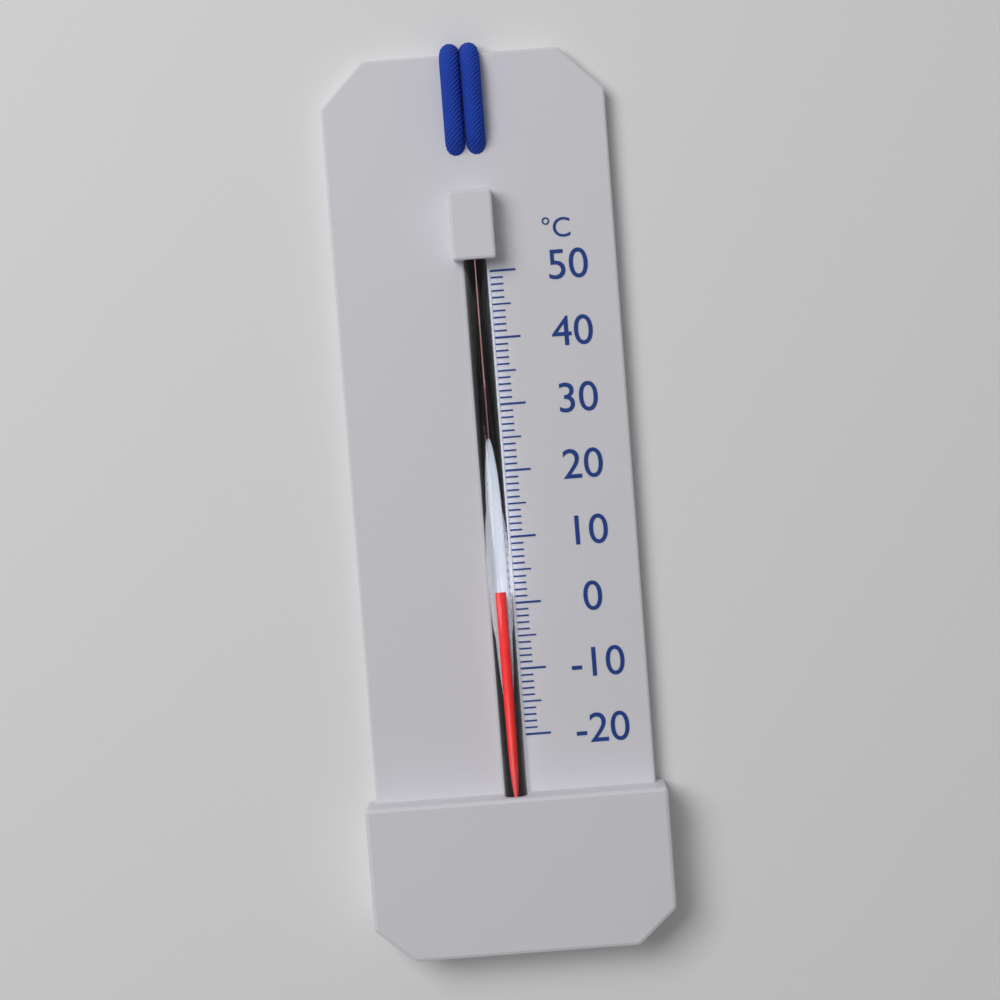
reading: 2 °C
